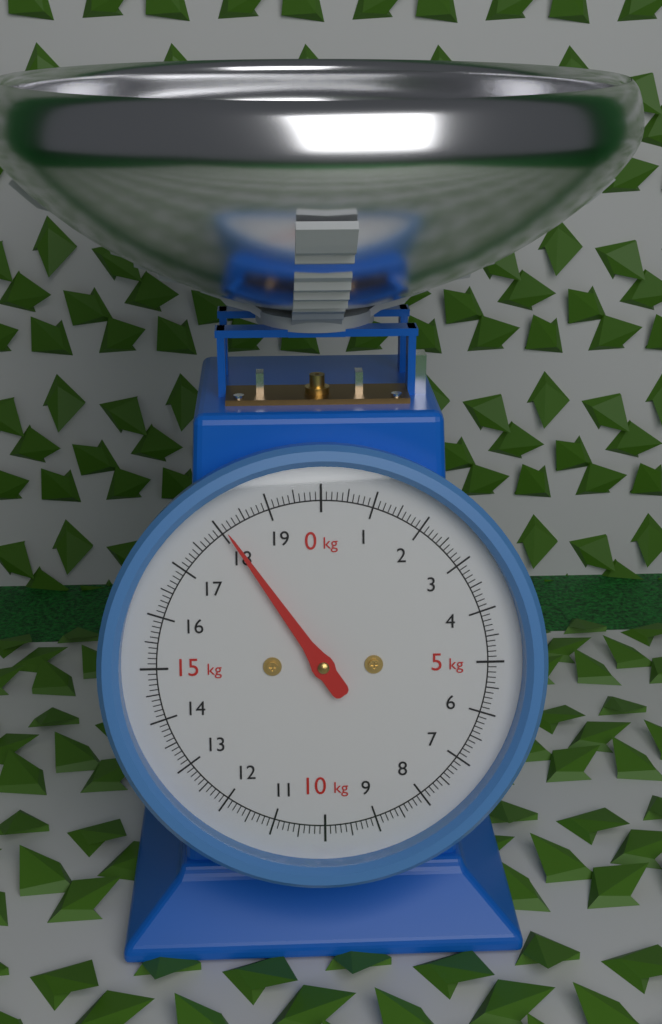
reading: 18.1 kg
